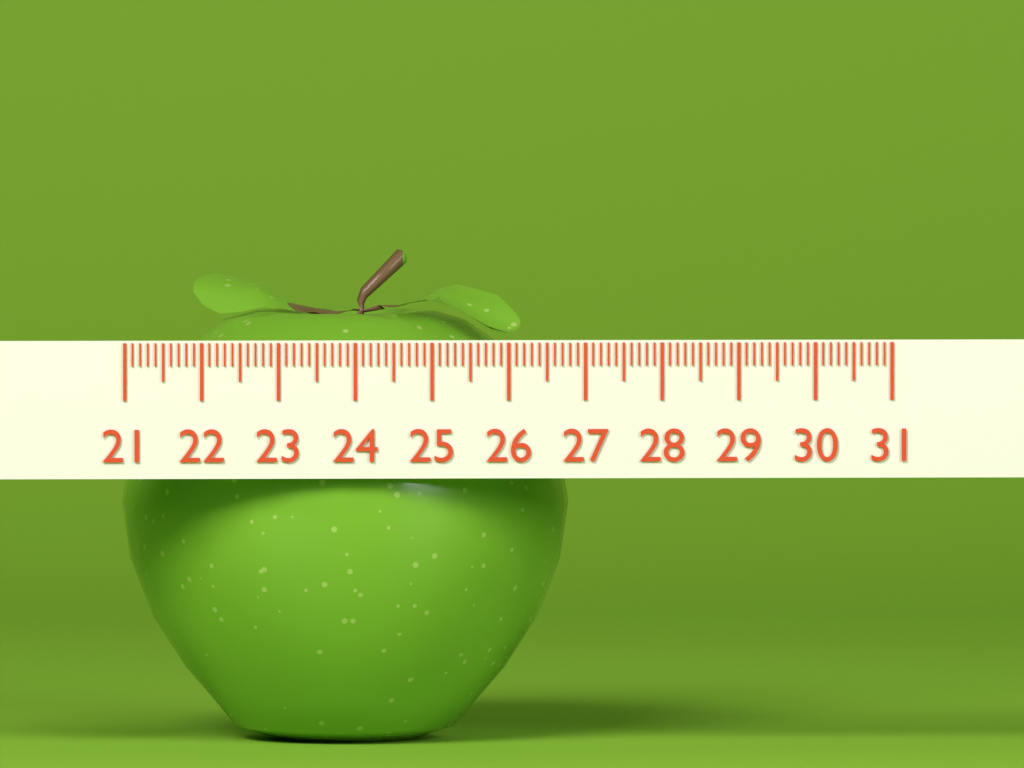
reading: 26.9 (no unit)
